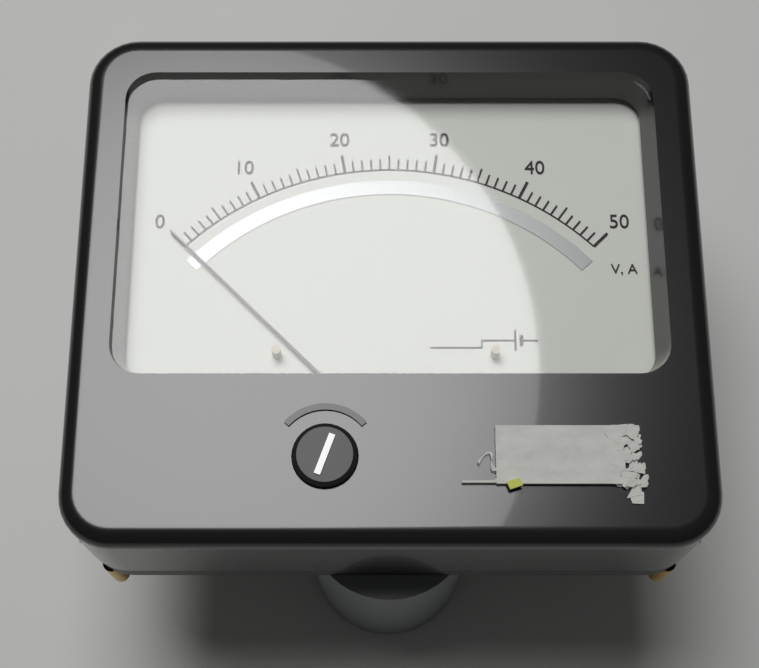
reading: 0 V
